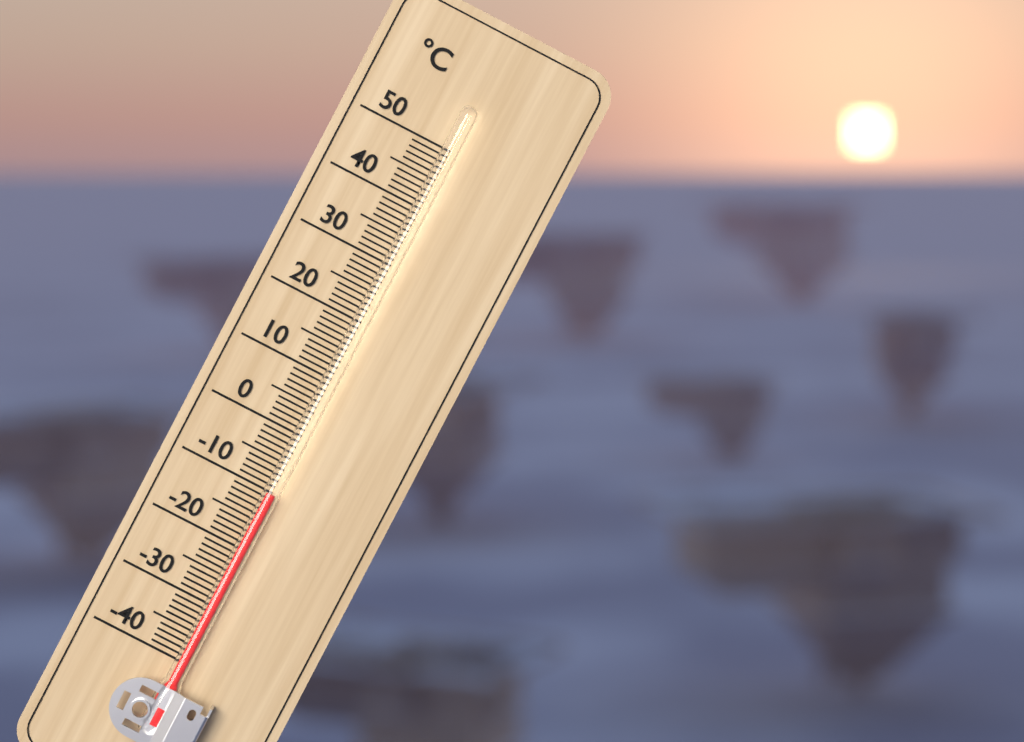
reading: -10 °C
